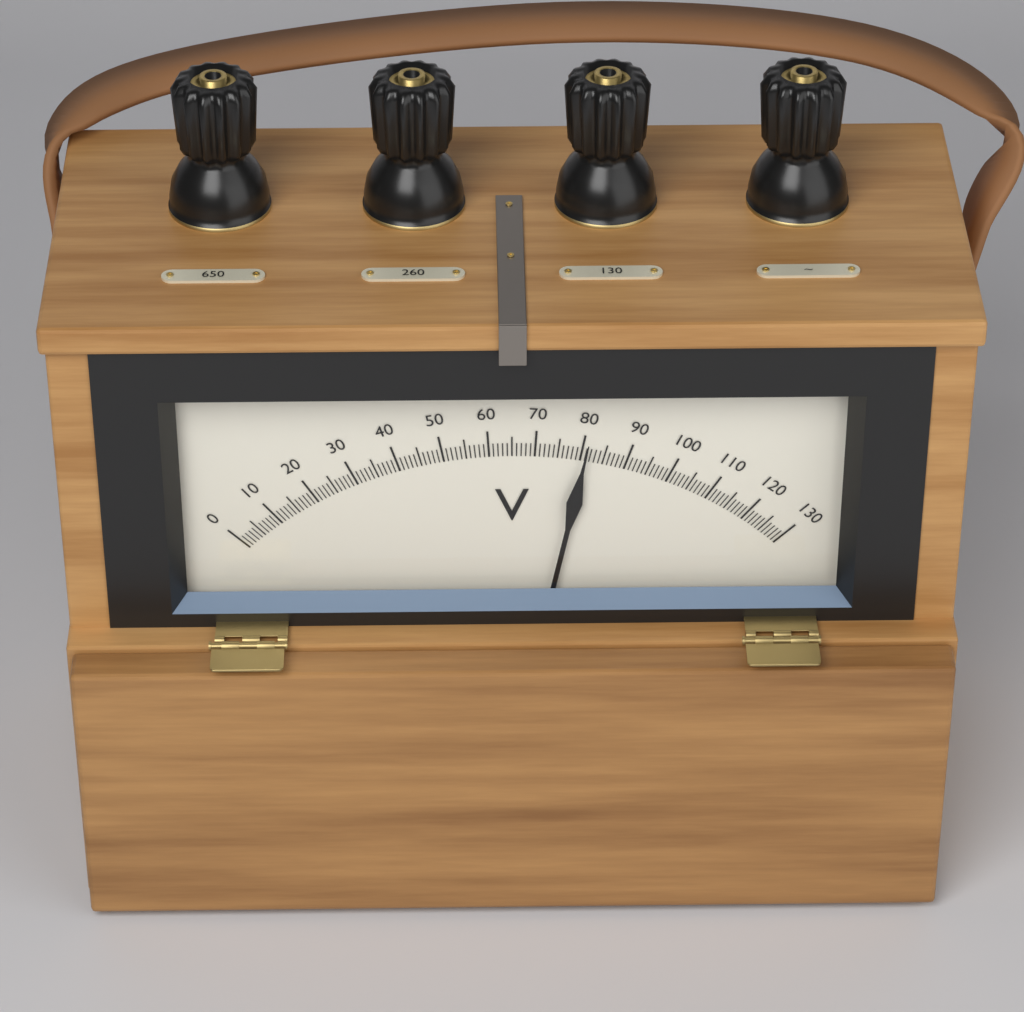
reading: 81 V
